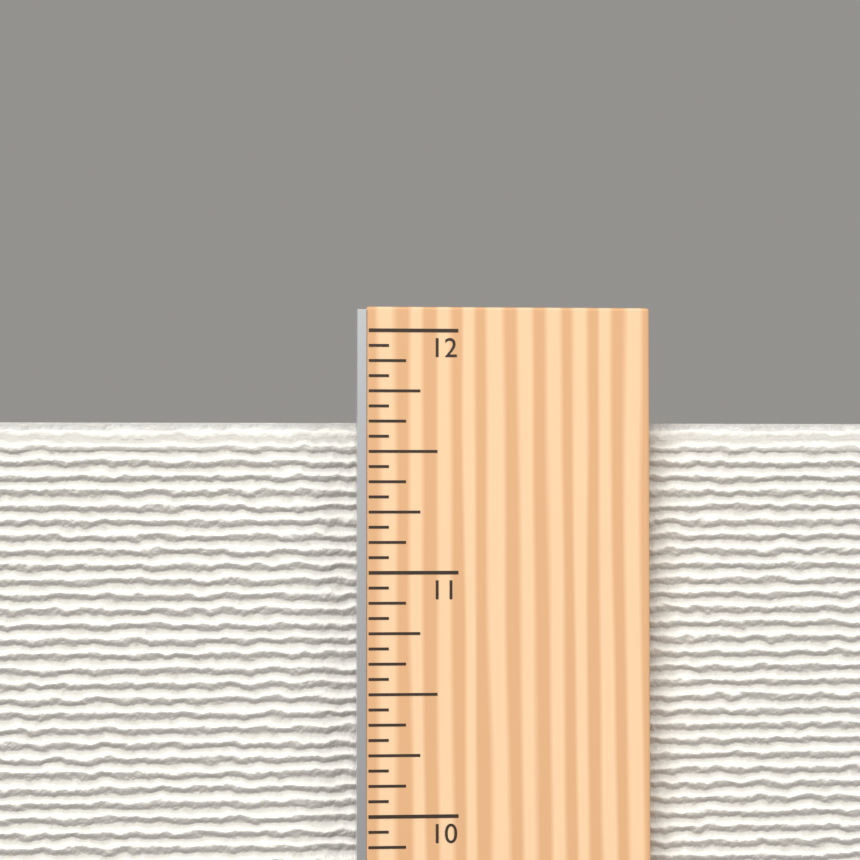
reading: 11.6250 in
